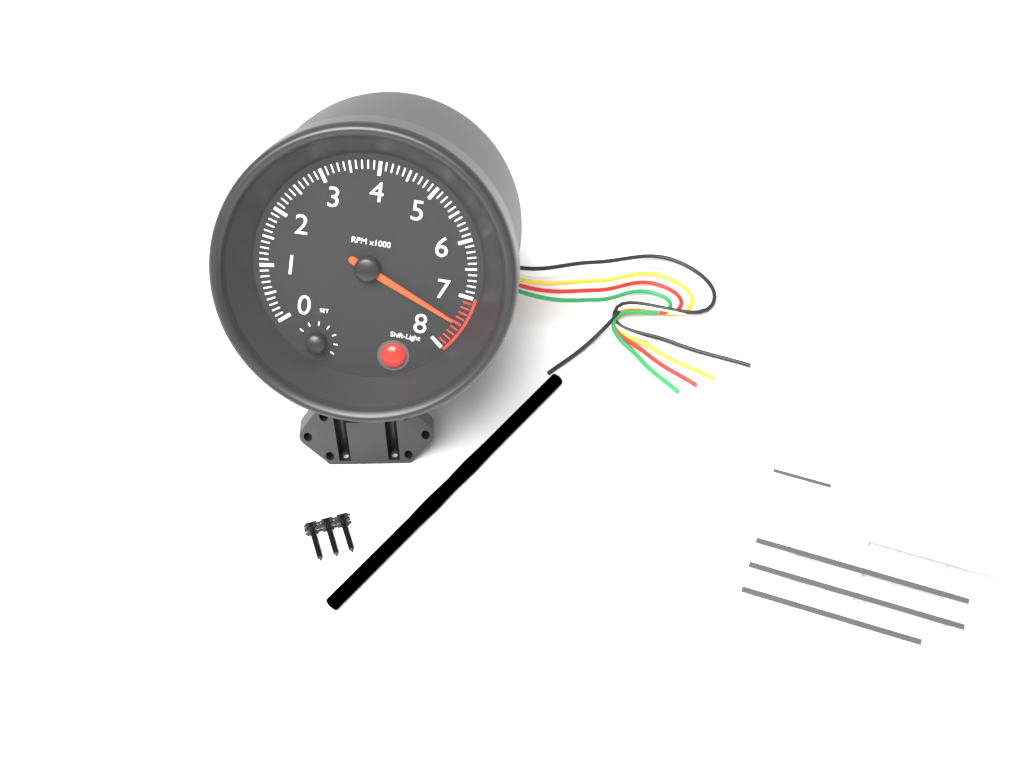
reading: 7500 RPM
